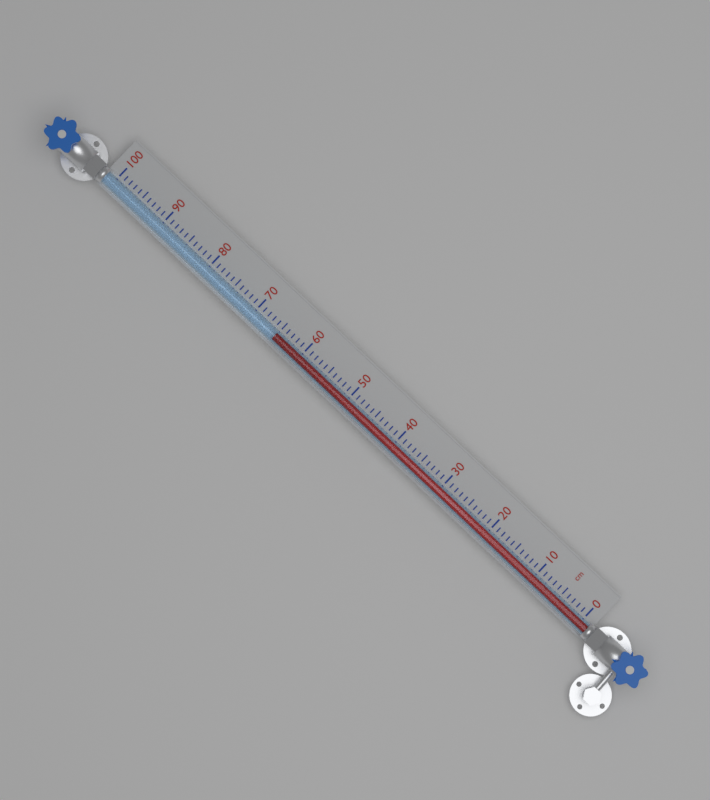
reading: 65 cm
